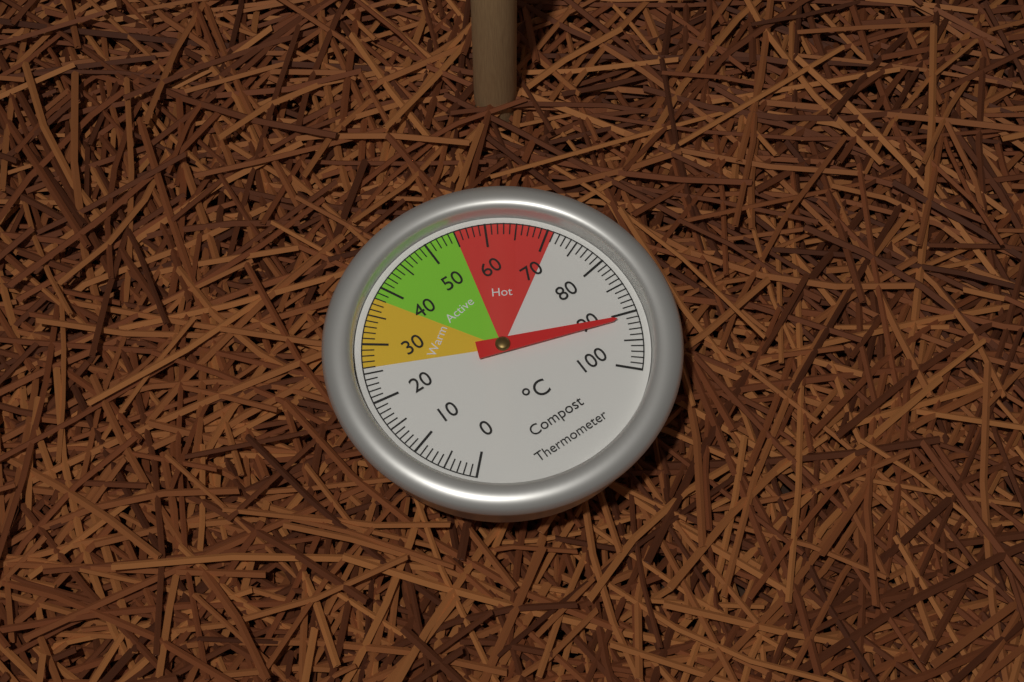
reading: 91 °C
